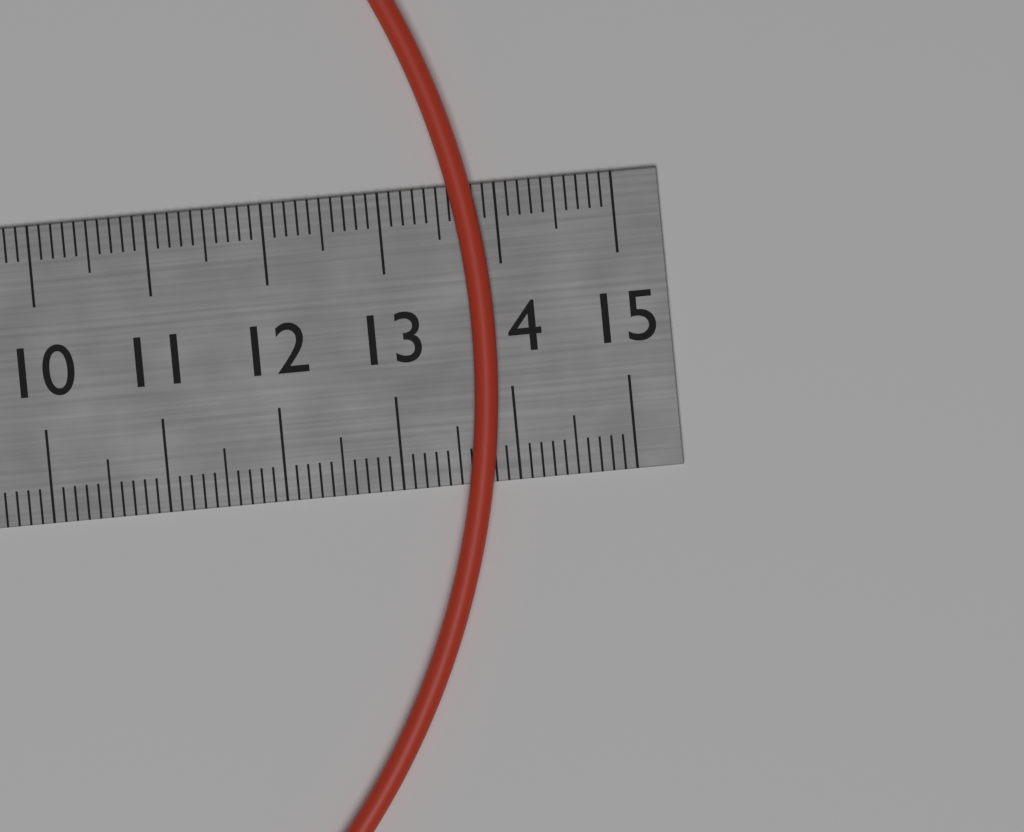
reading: 13.9 cm
